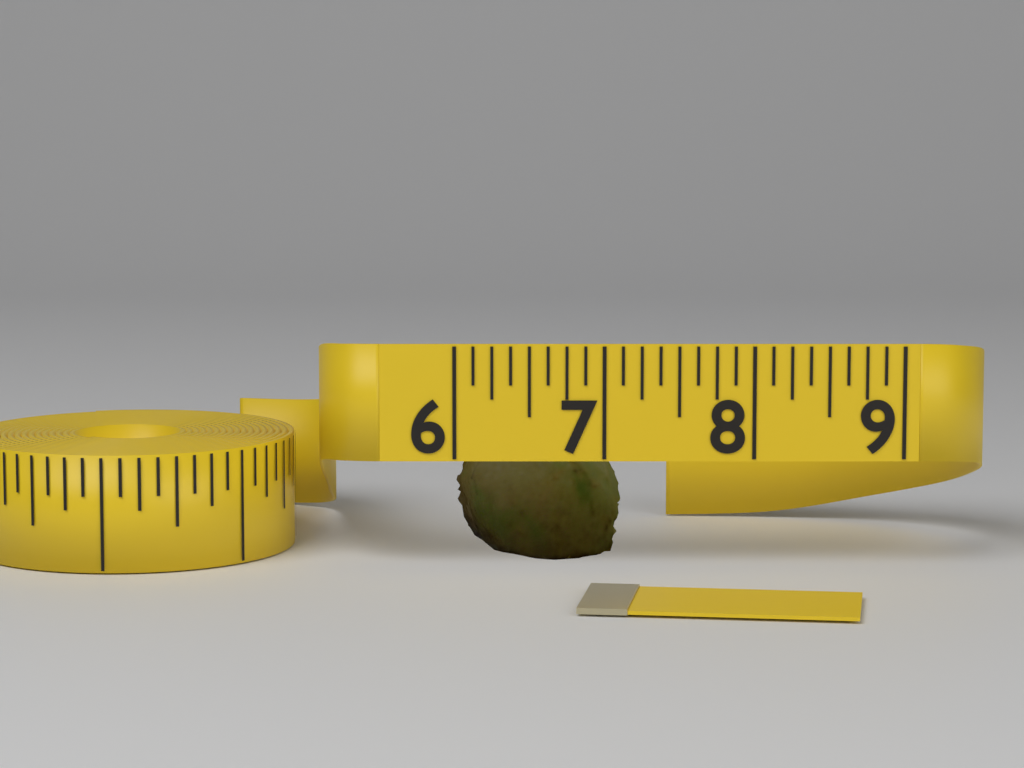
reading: 7.125 (no unit)
